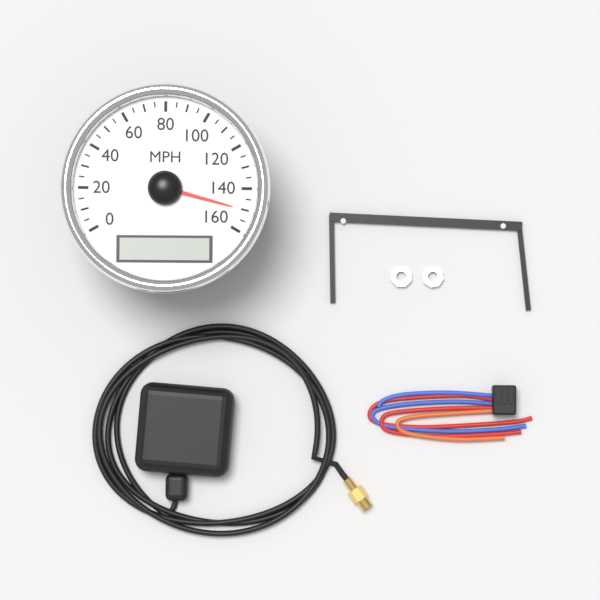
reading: 150 MPH
